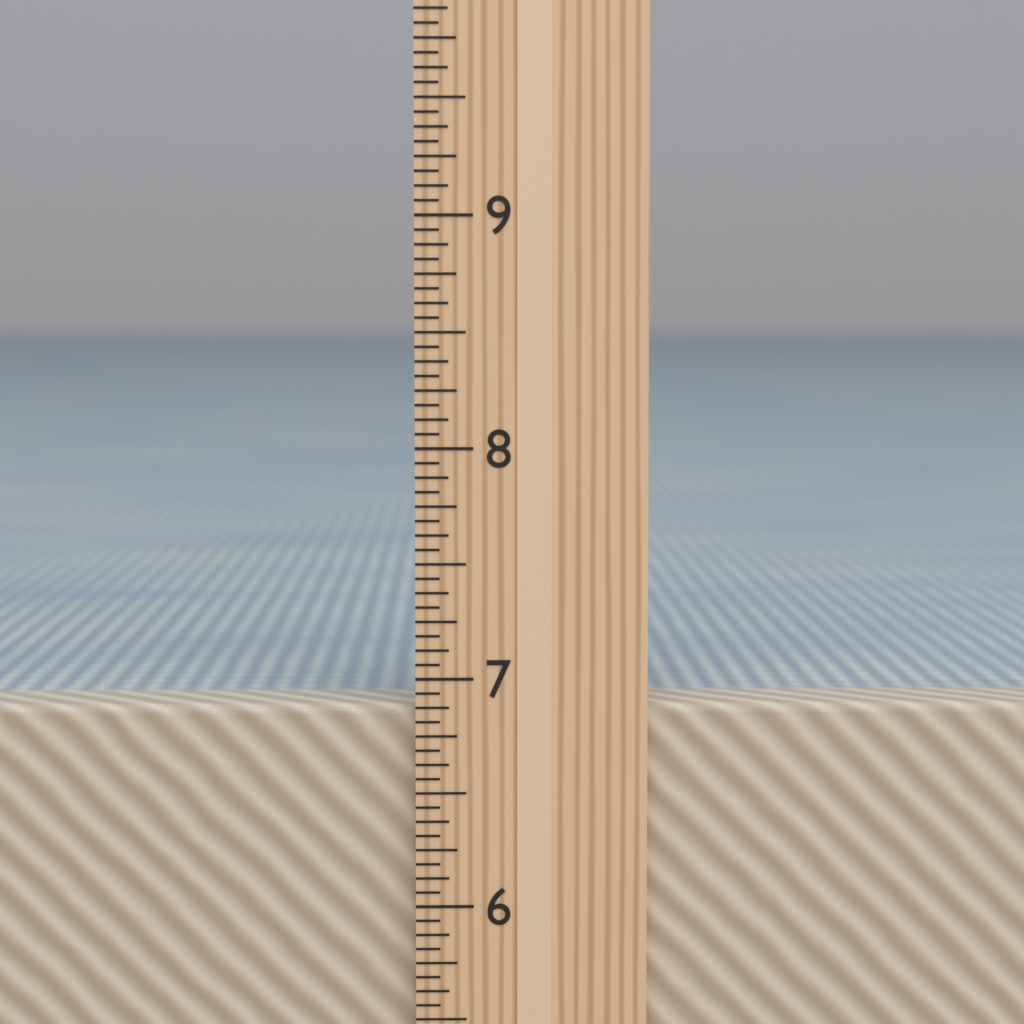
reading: 6.8750 in
